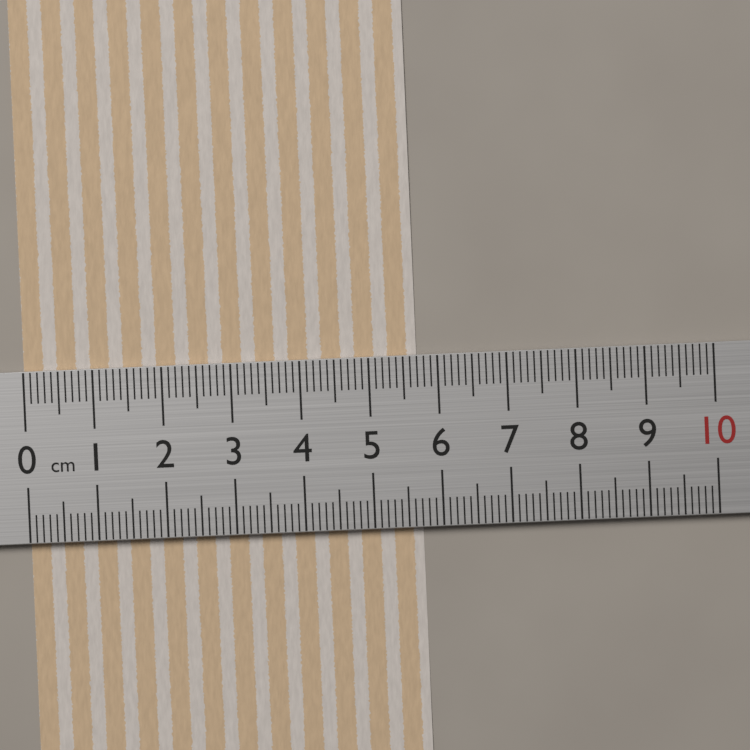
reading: 5.7 cm
